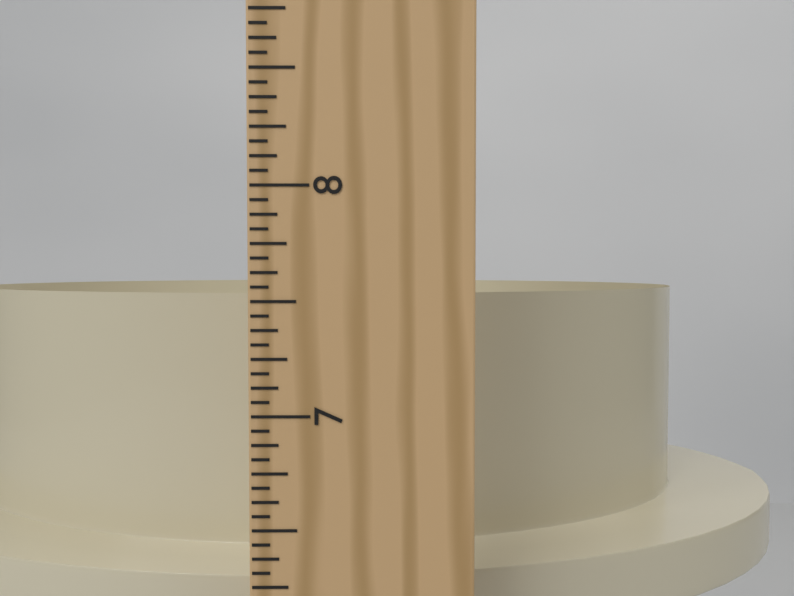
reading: 7.5000 in
